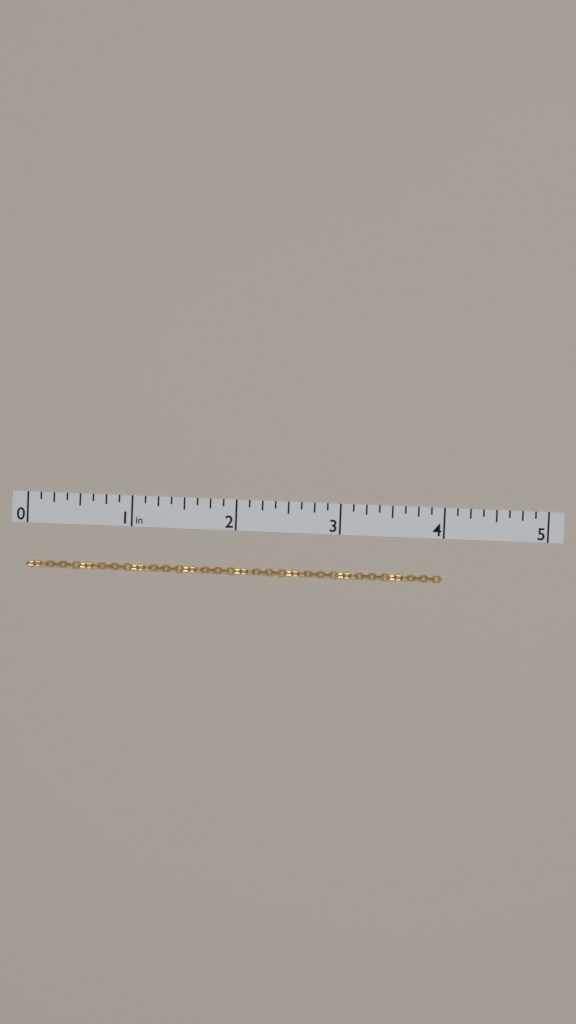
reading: 4.000 in
